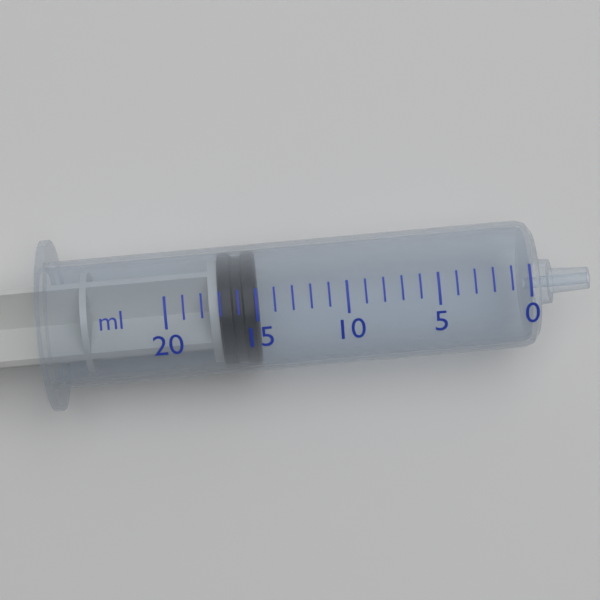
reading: 15 ml
